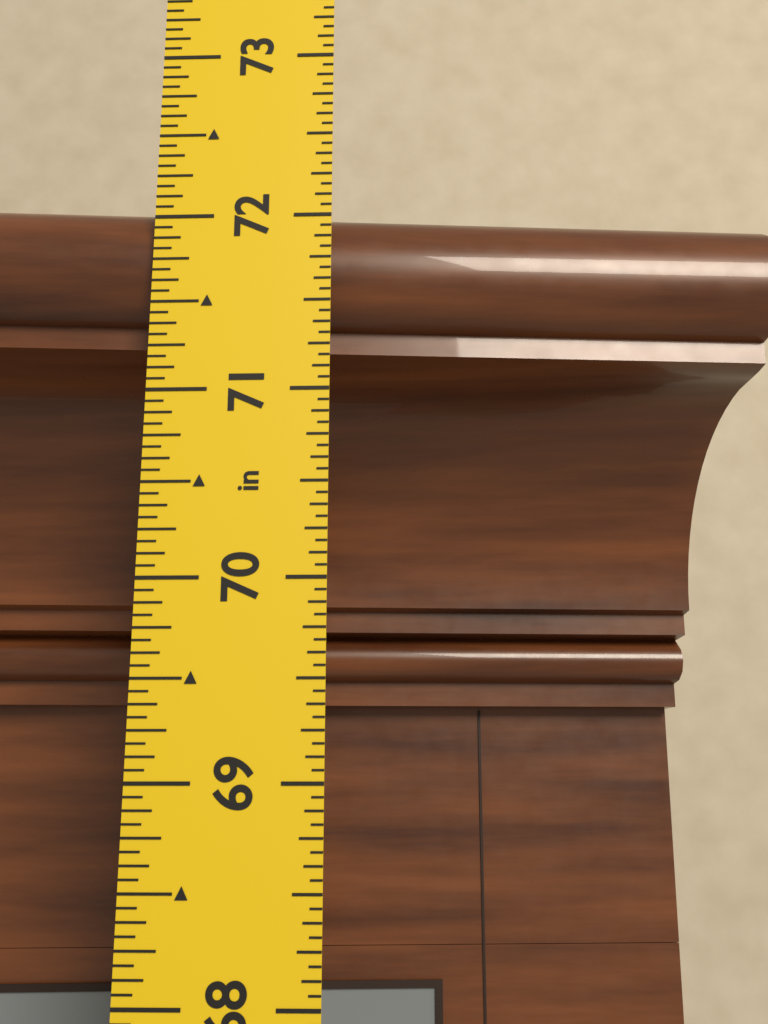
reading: 72.1250 in
